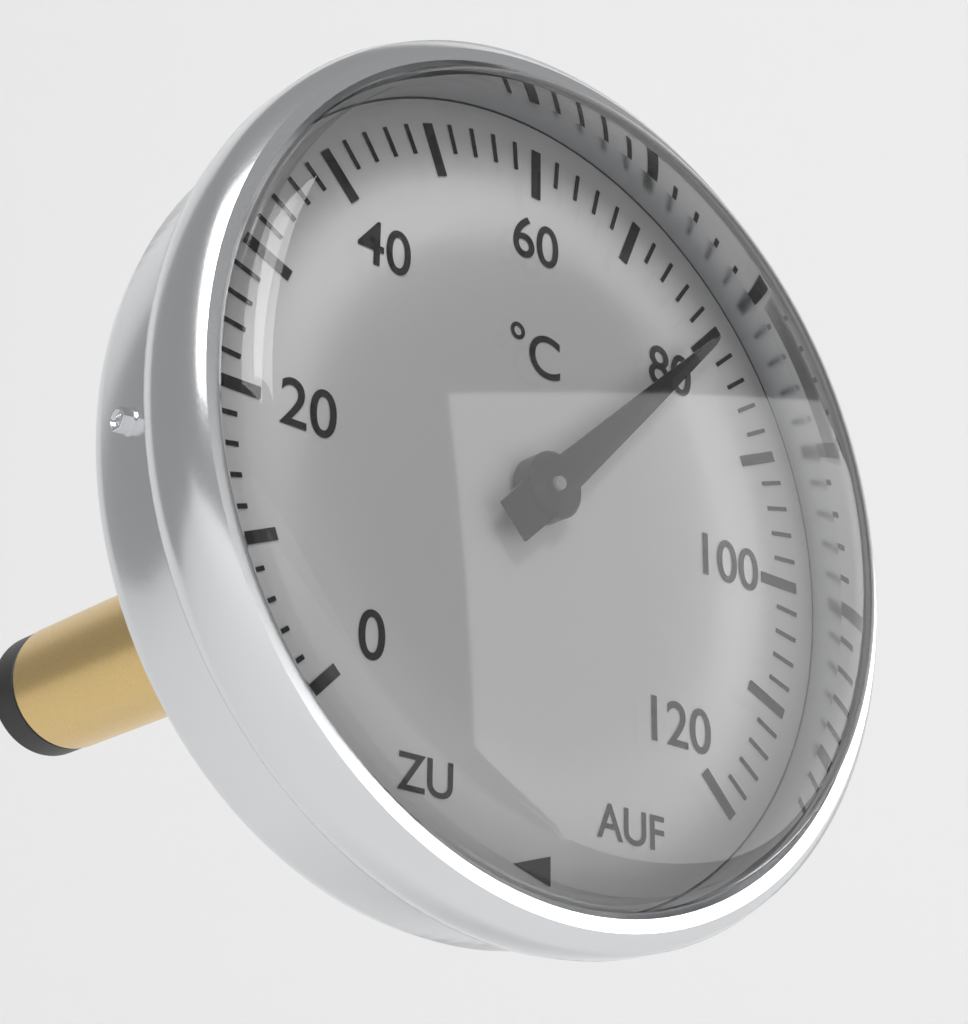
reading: 80 °C
